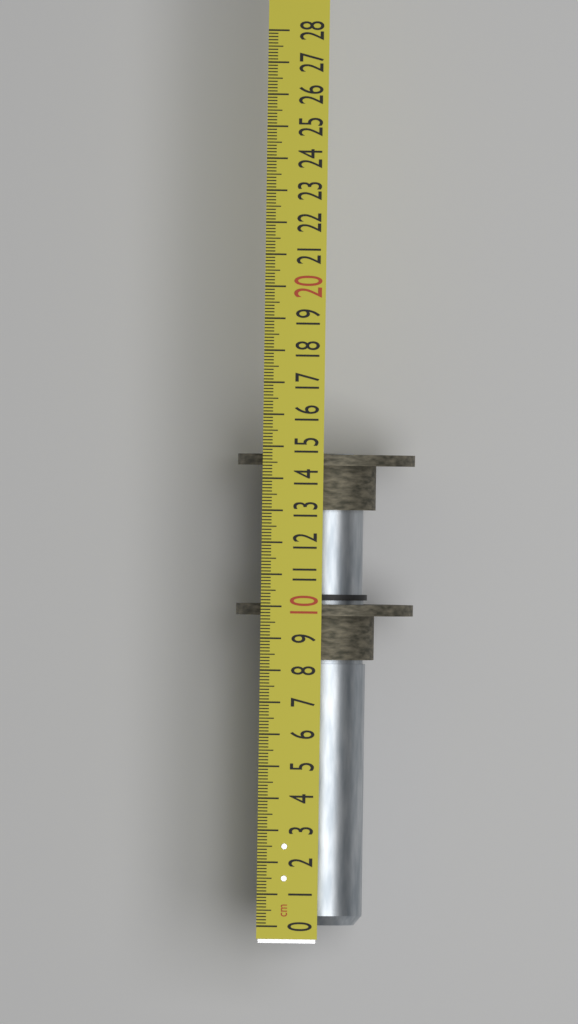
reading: 14.8 cm
